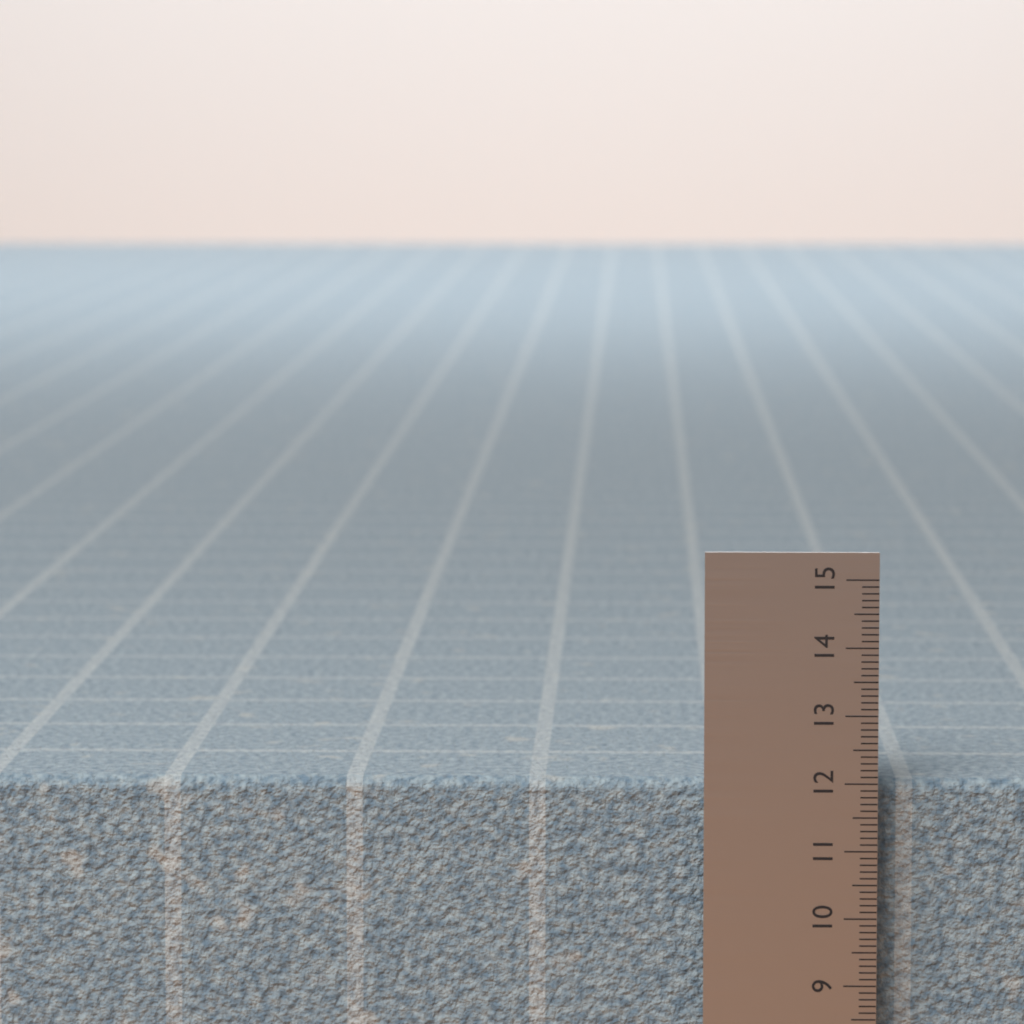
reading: 12.0 (no unit)
